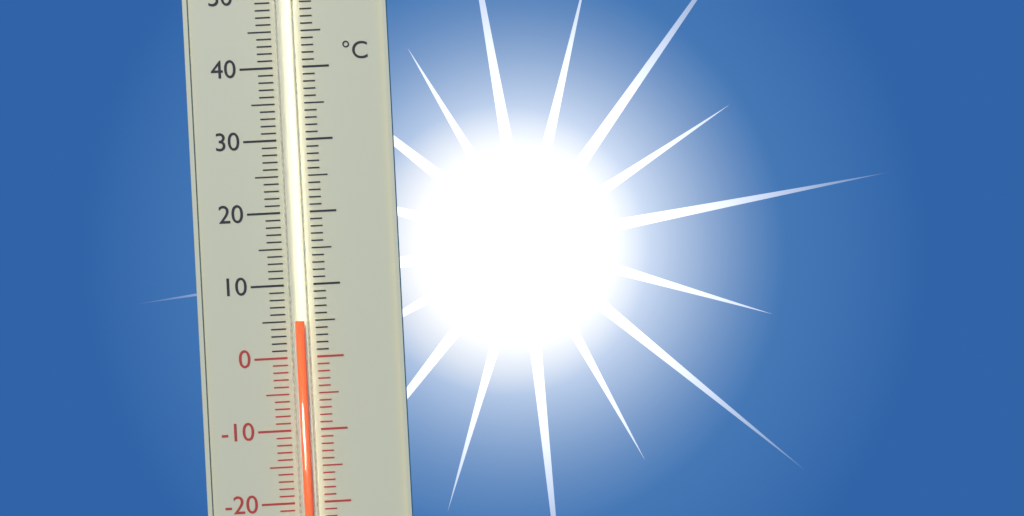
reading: 5 °C
